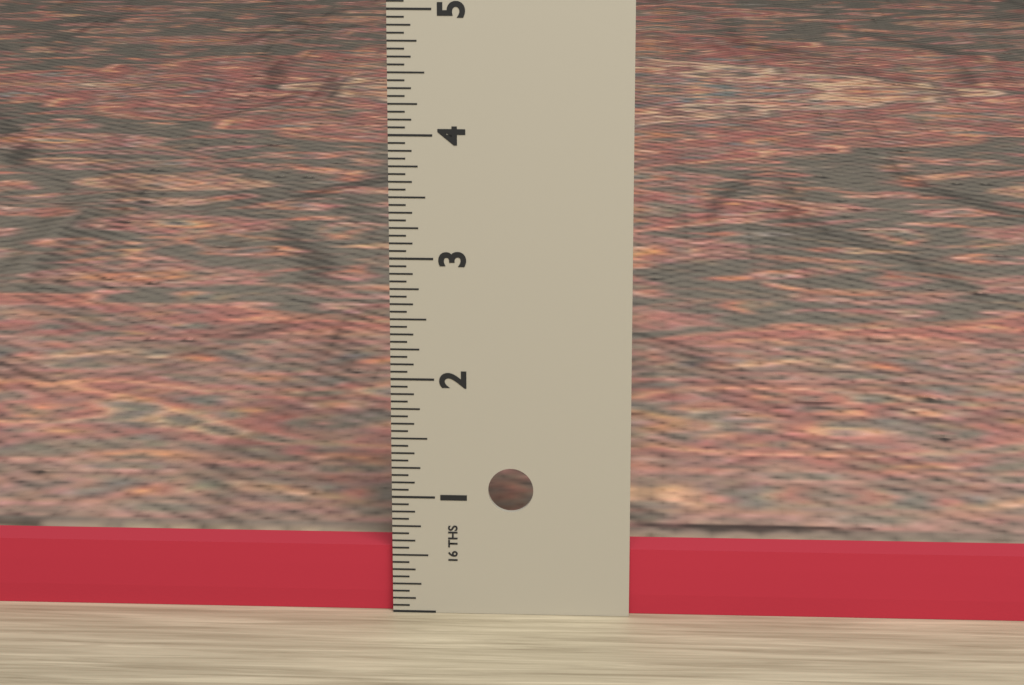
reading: 0.5625 in
